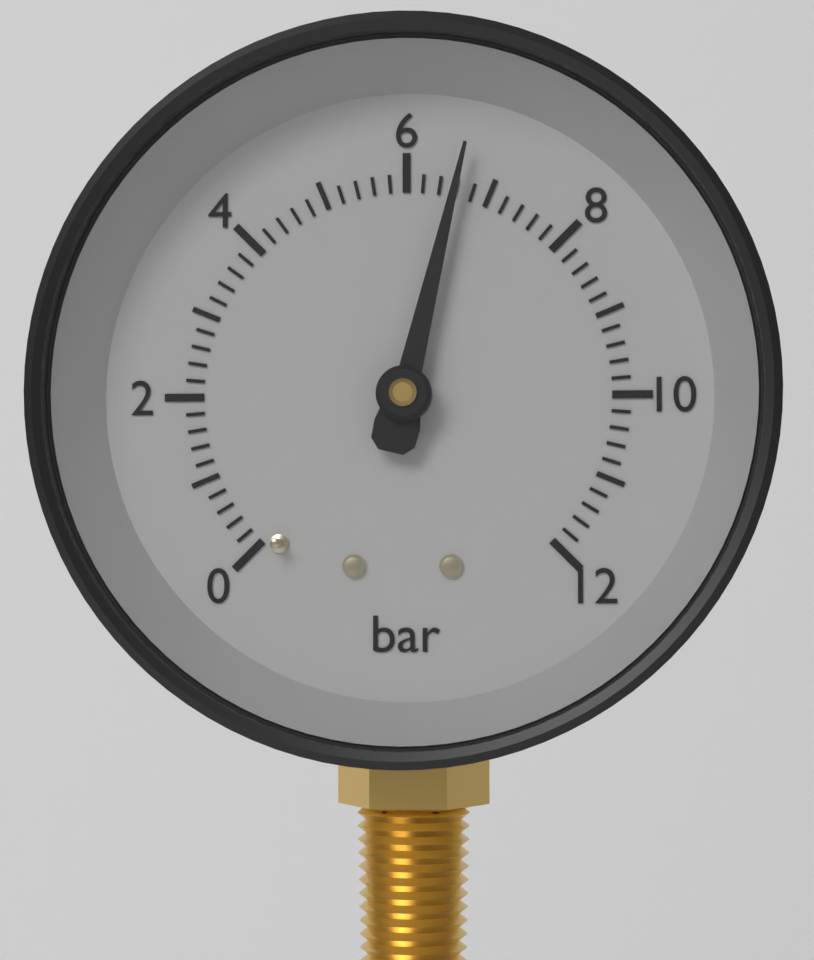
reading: 6.6 bar
